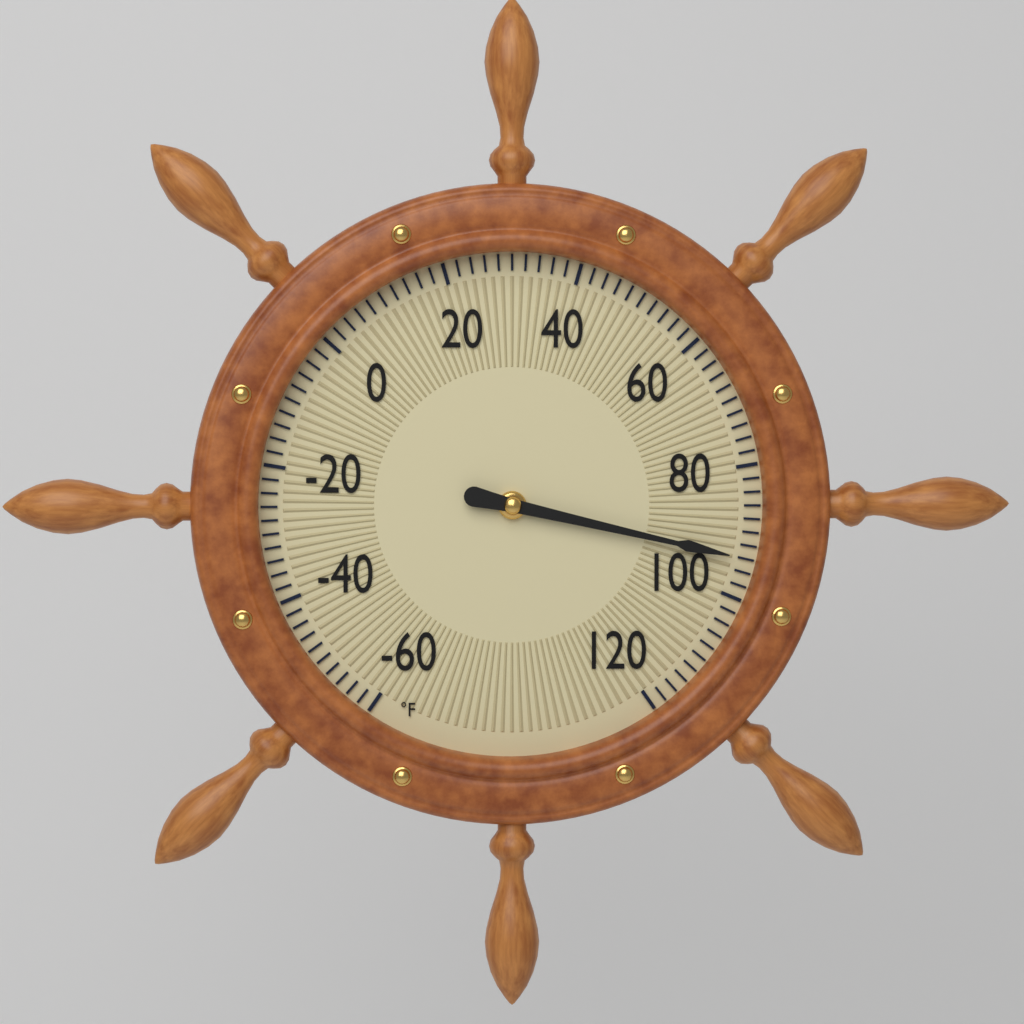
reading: 94 °F
